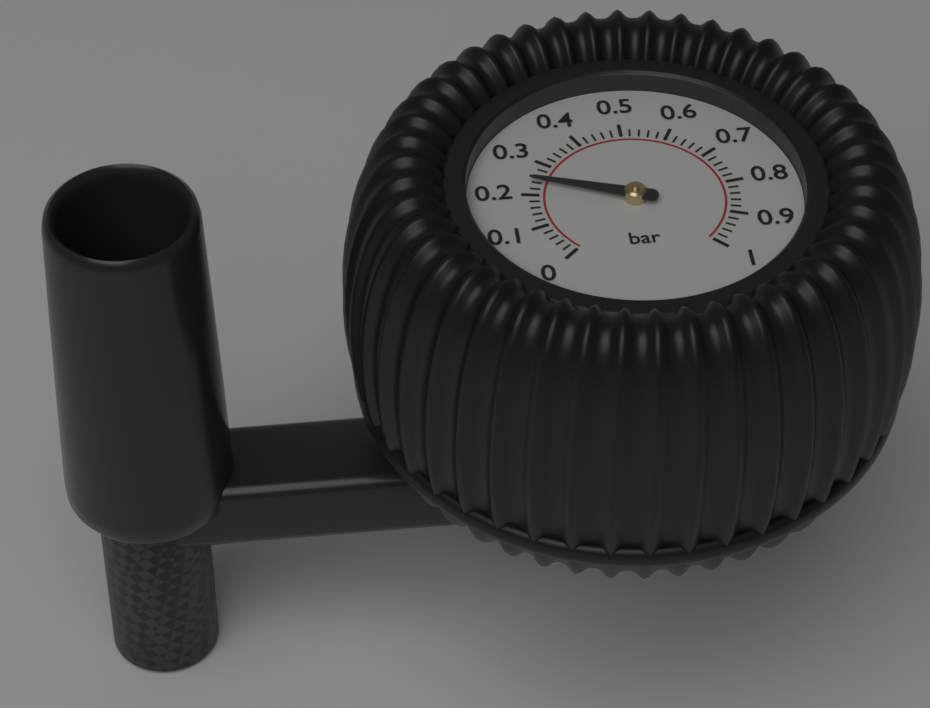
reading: 0.24 bar
